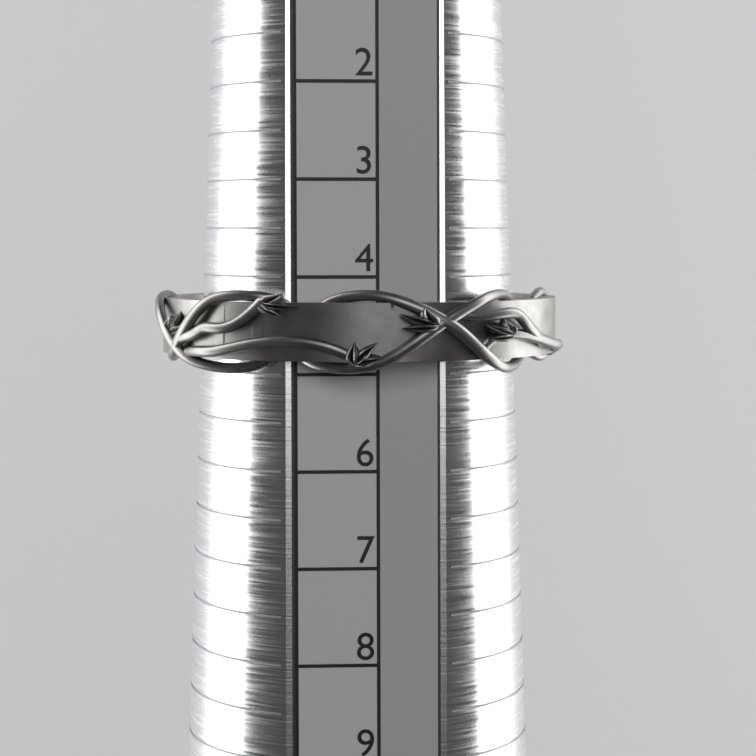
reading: 5.0 (no unit)
